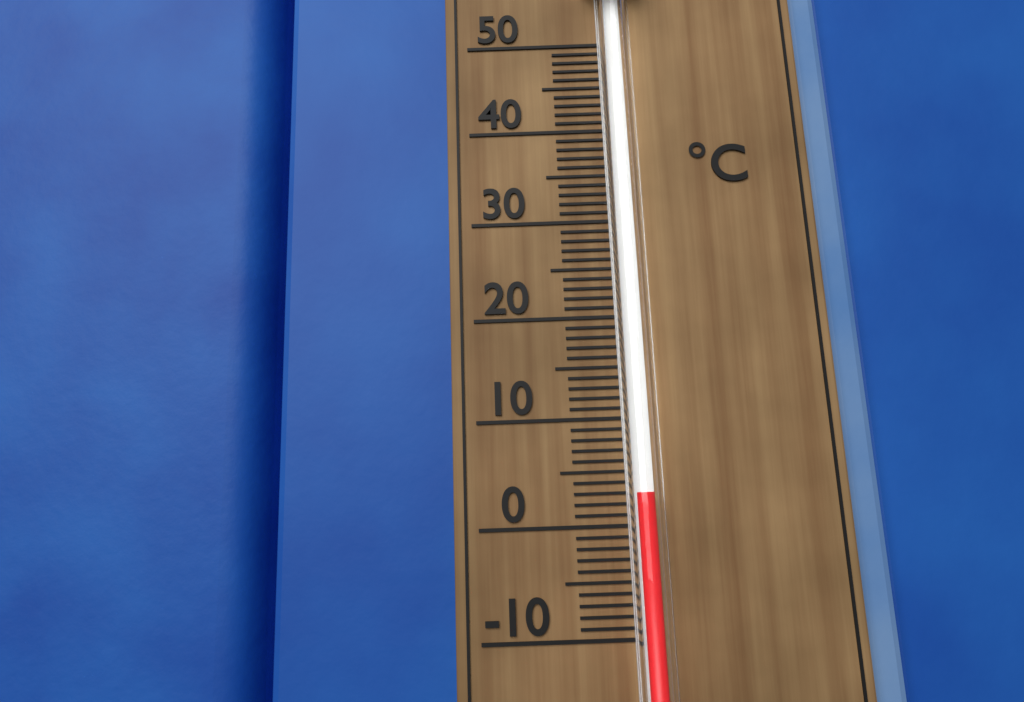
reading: 3 °C
